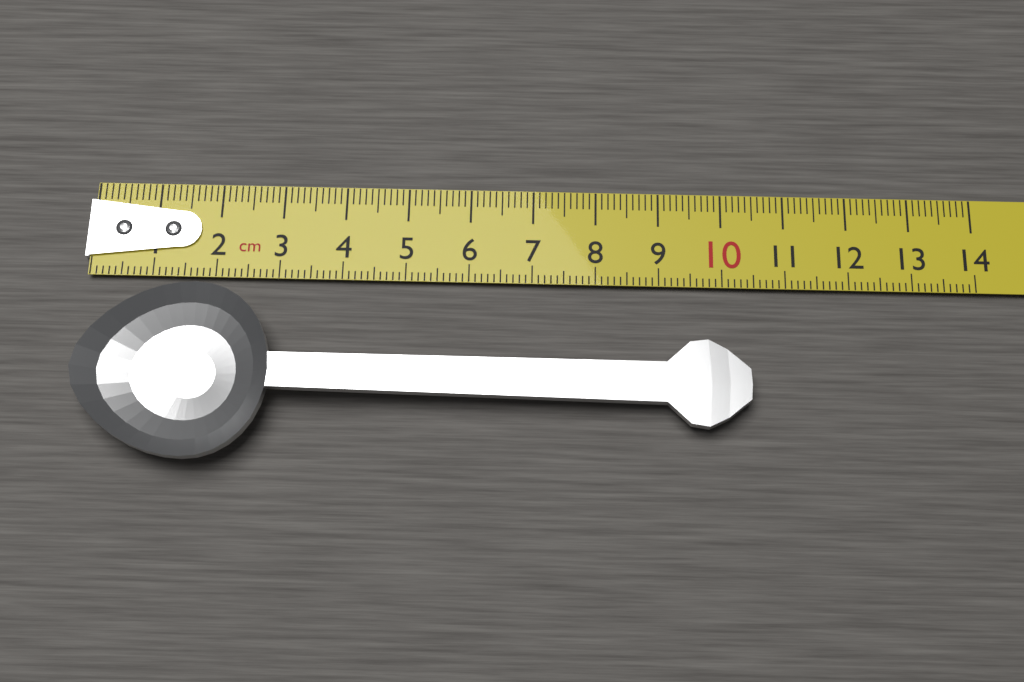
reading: 10.4 cm
